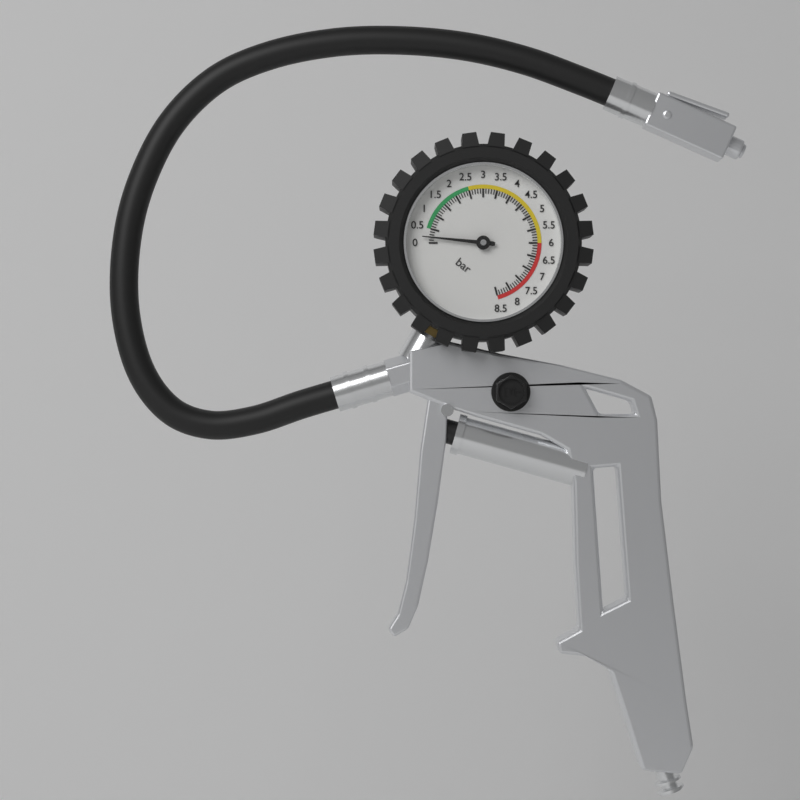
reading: 0.2 bar
